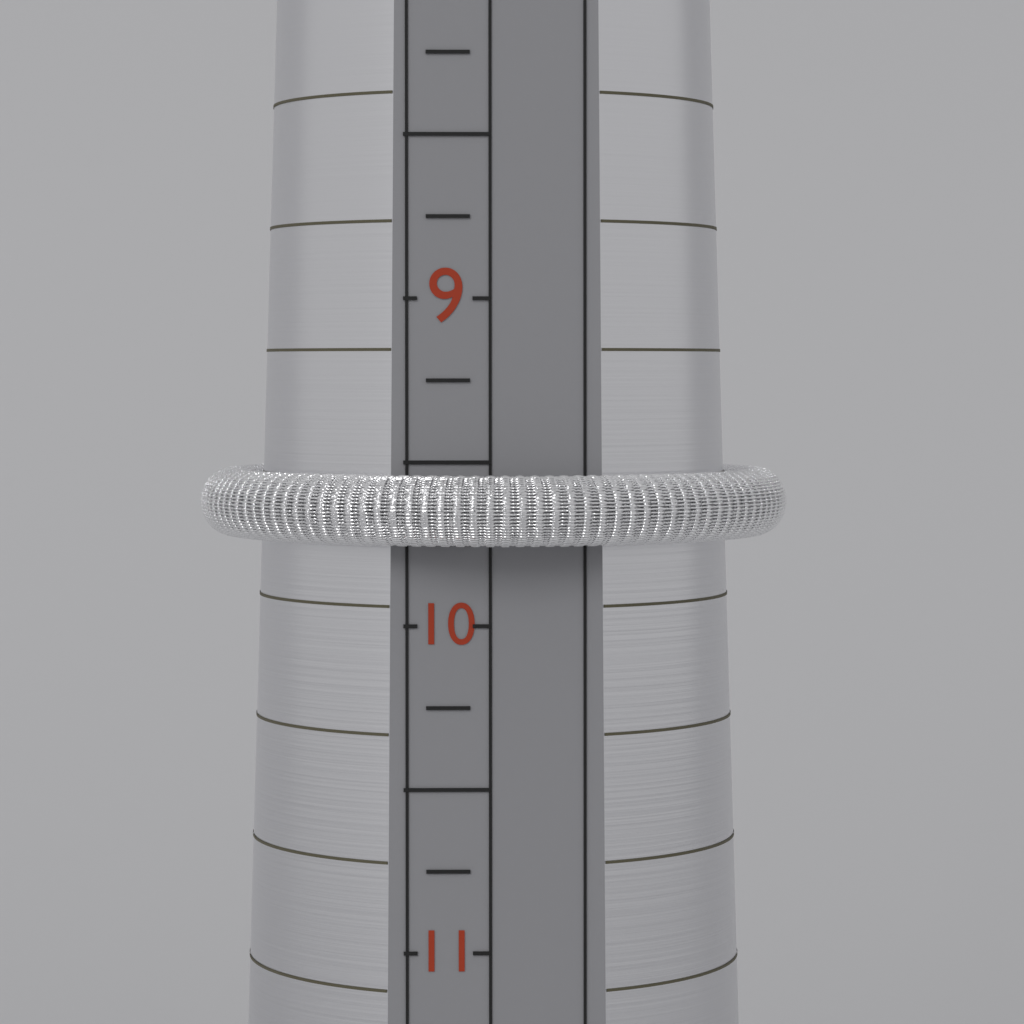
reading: 9.75 (no unit)
